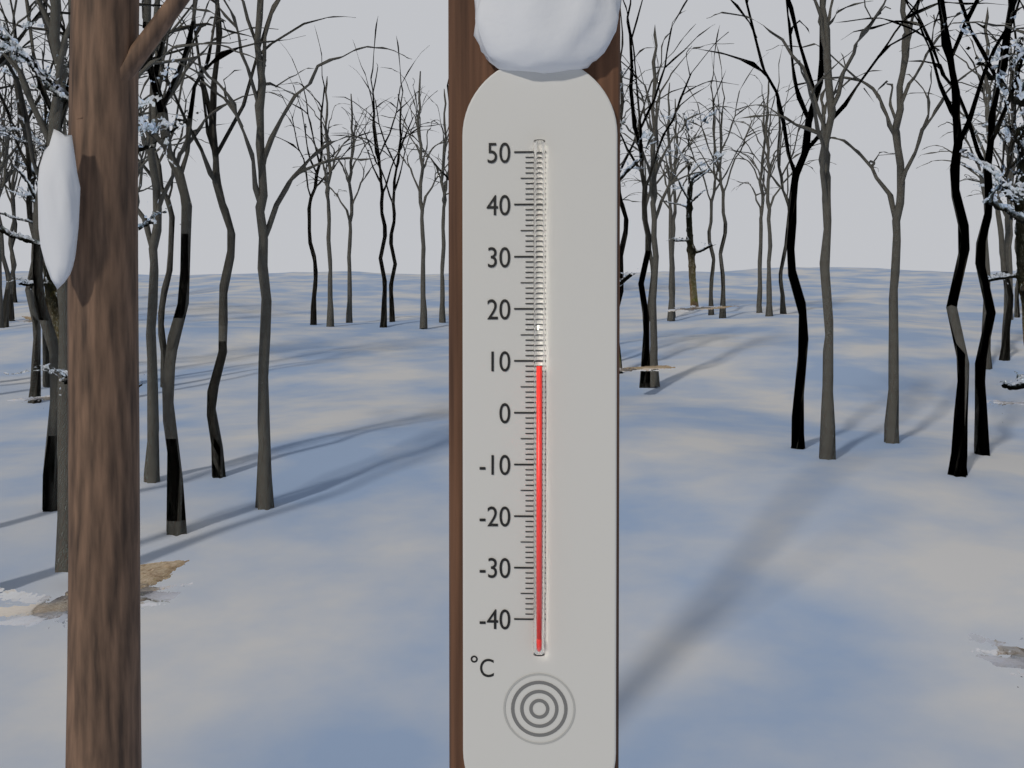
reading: 9 °C
